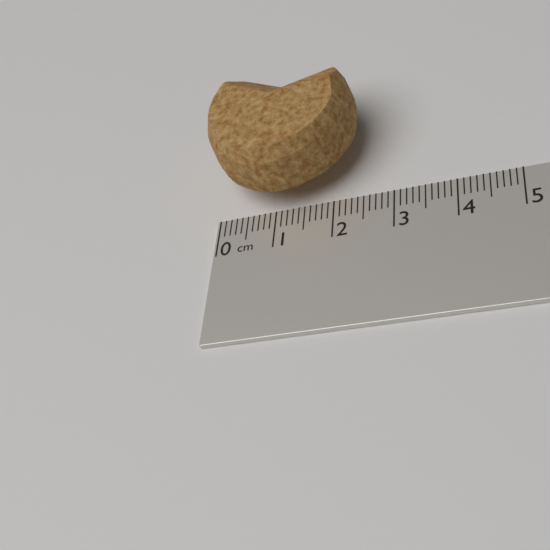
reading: 2.5 cm
